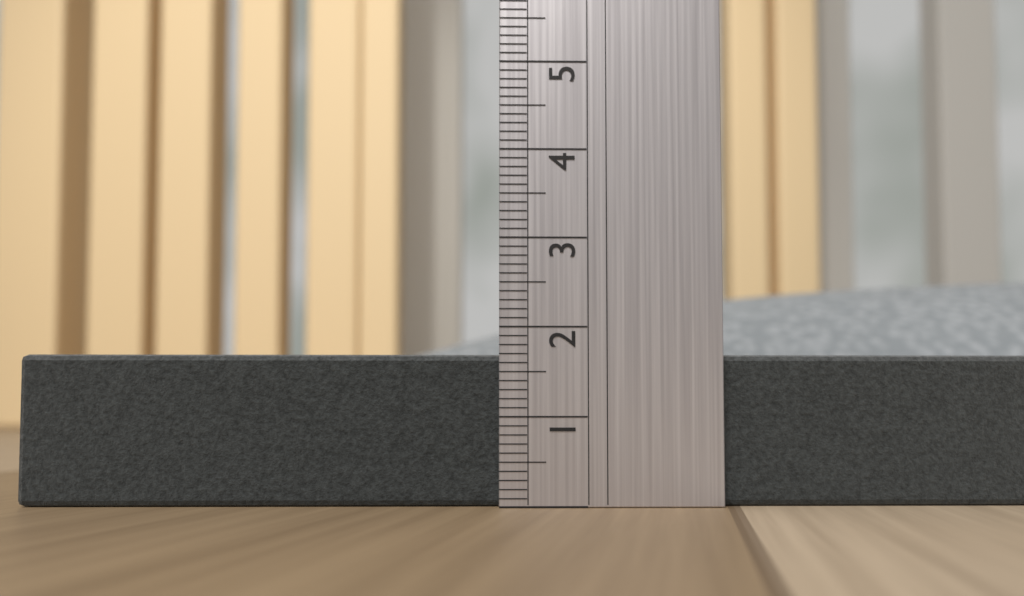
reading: 1.7 (no unit)
